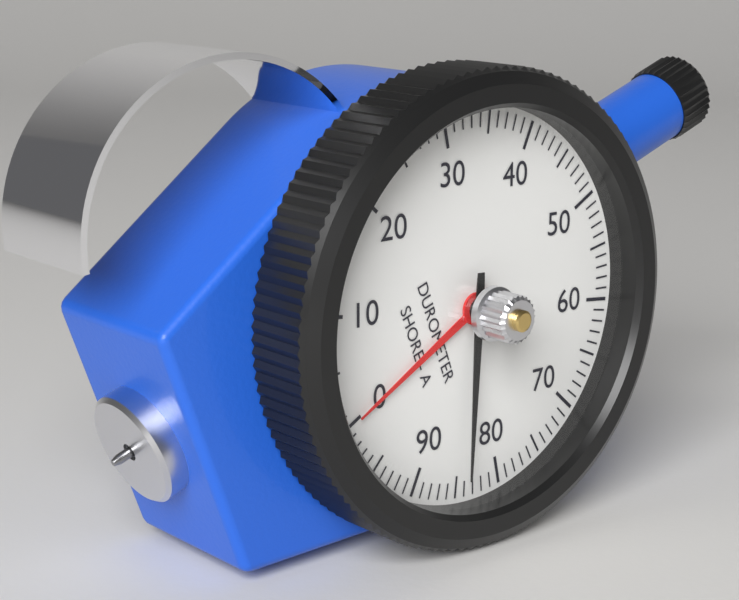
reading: 84 Shore A
